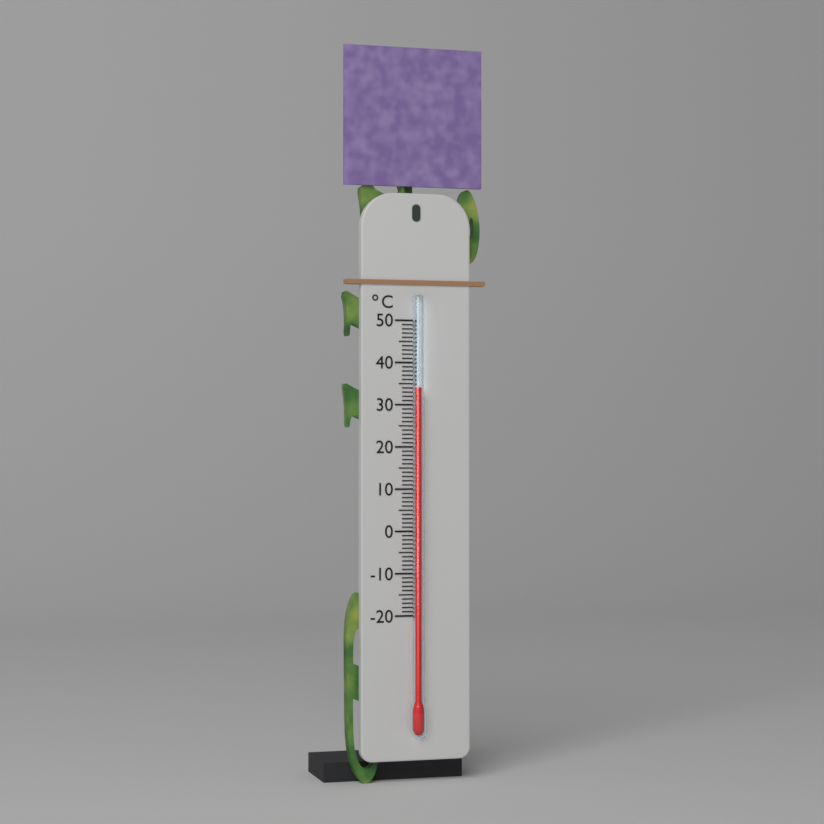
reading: 34 °C
